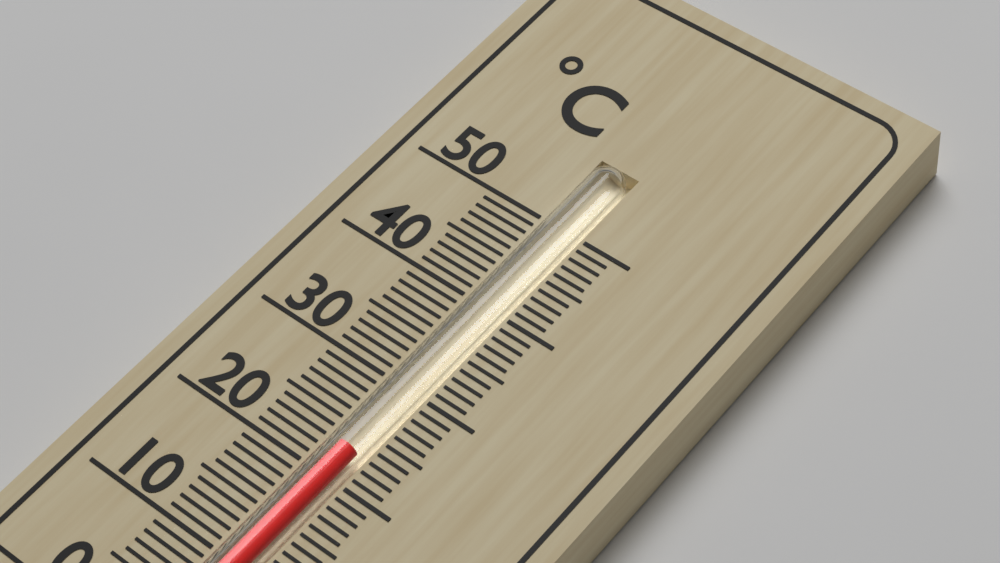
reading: 23 °C
